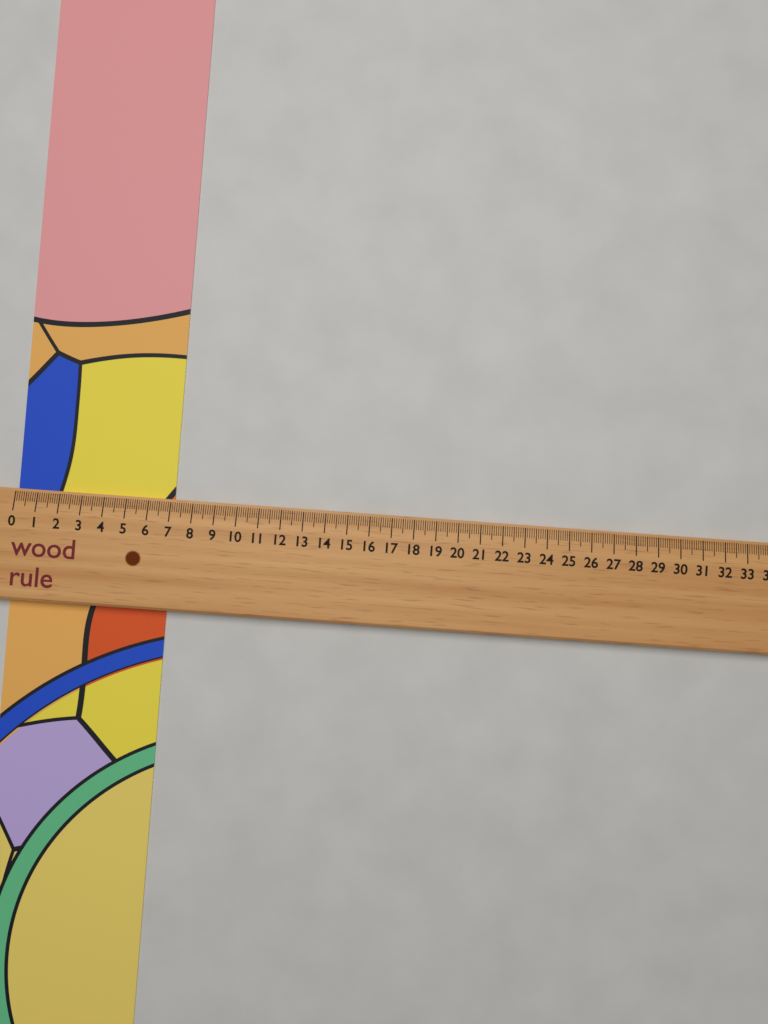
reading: 7.1 (no unit)
